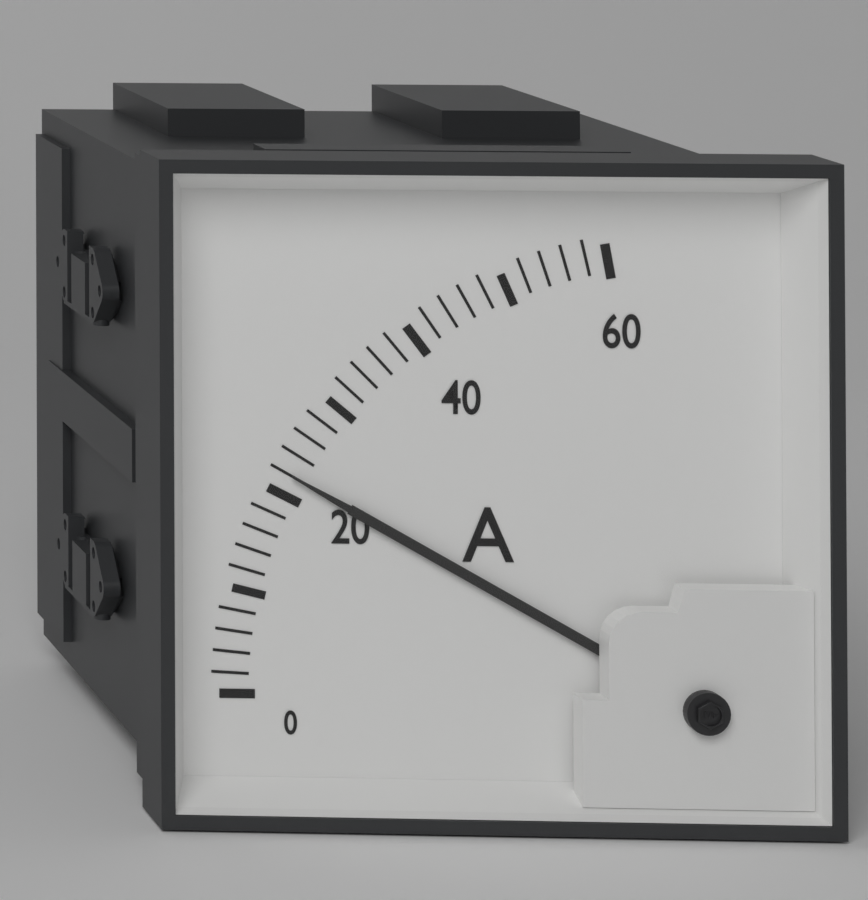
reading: 22 A
